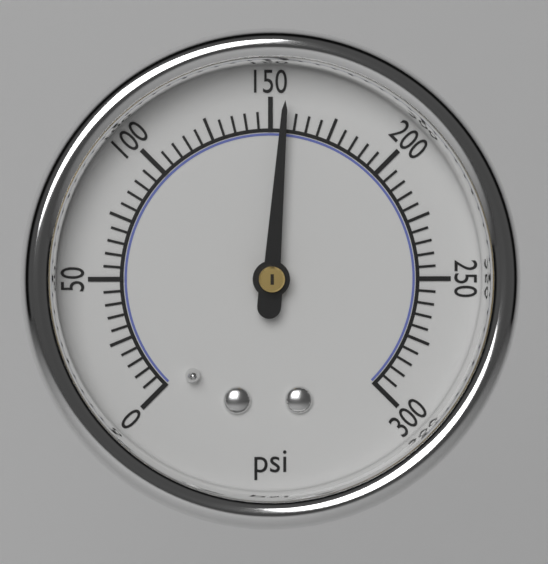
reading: 155 psi
